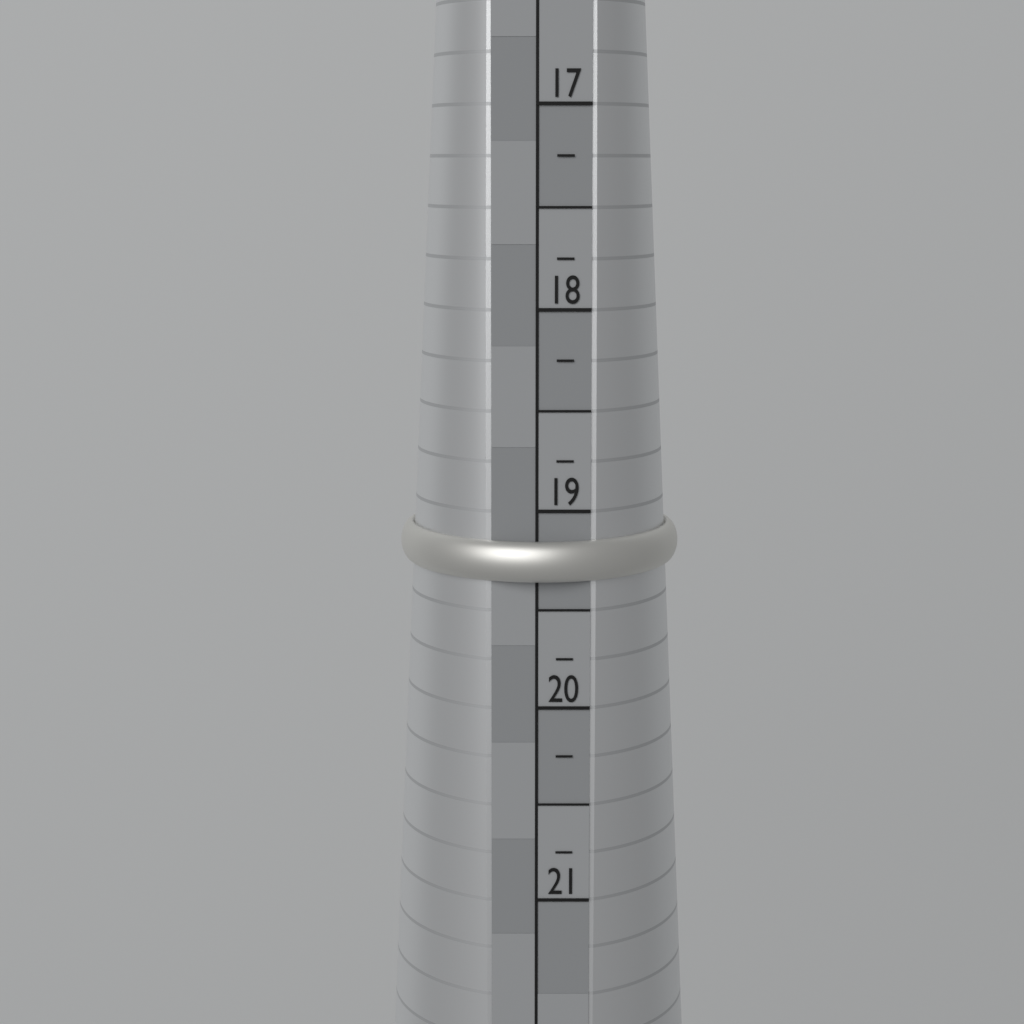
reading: 19.35 (no unit)
